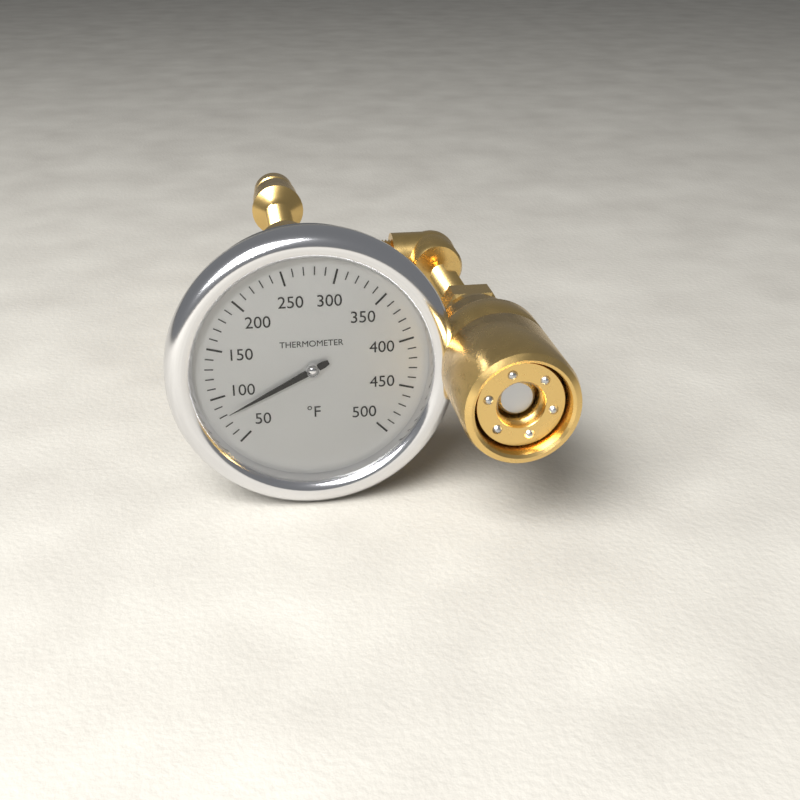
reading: 80 °F
